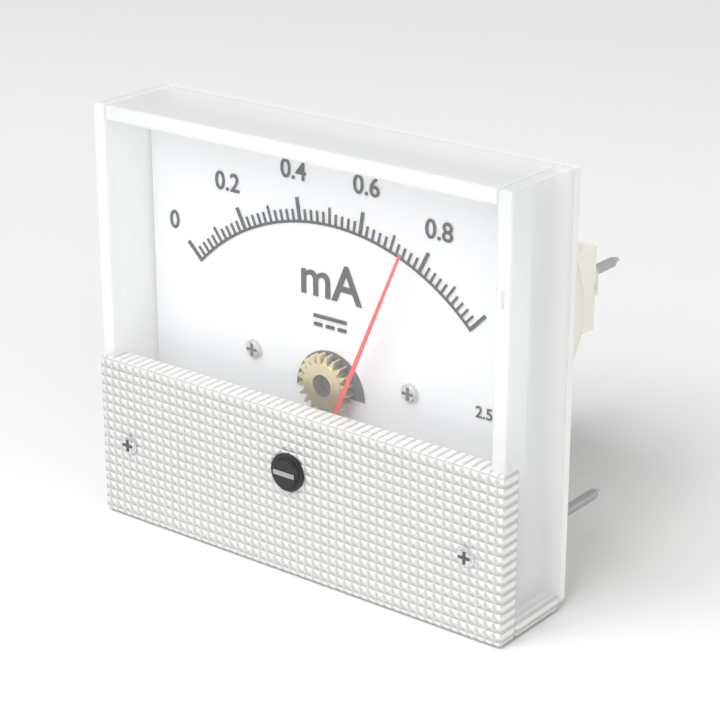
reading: 0.76 mA
